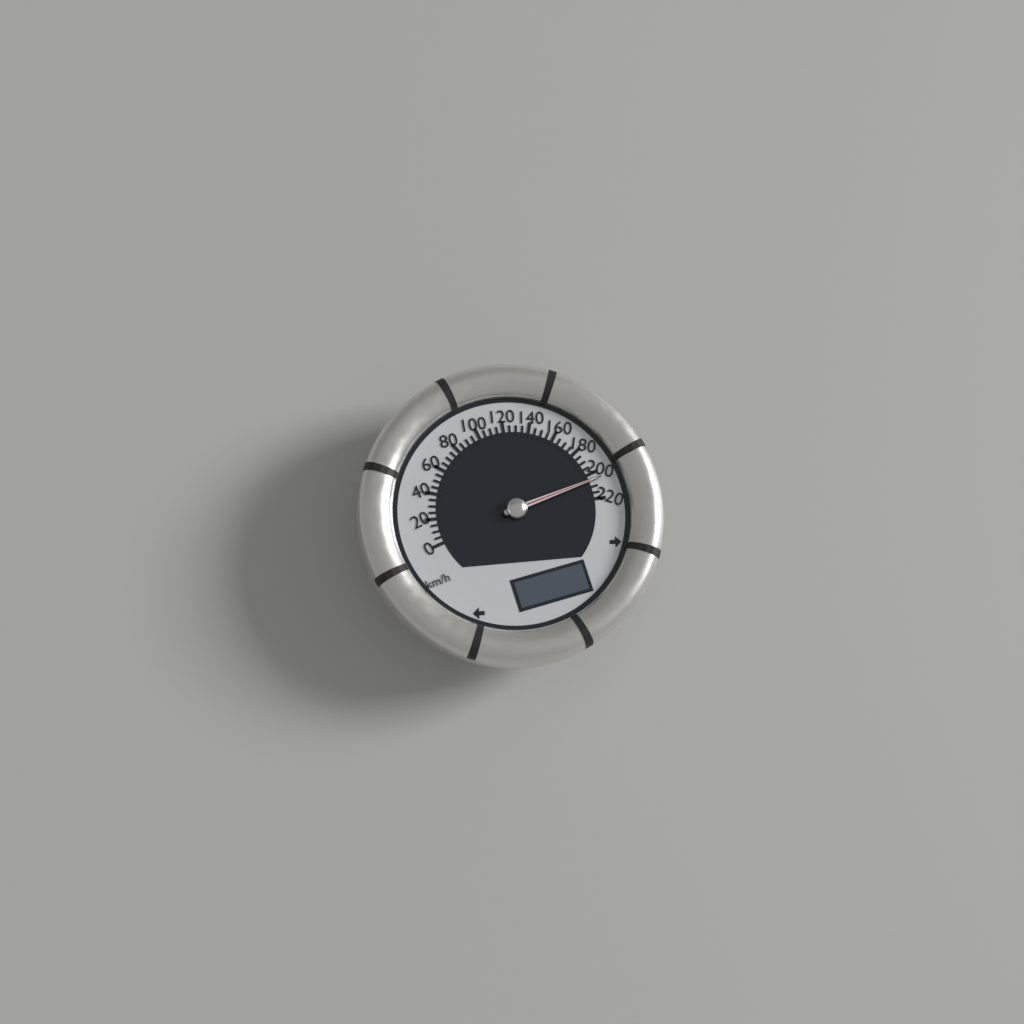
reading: 205 km/h
